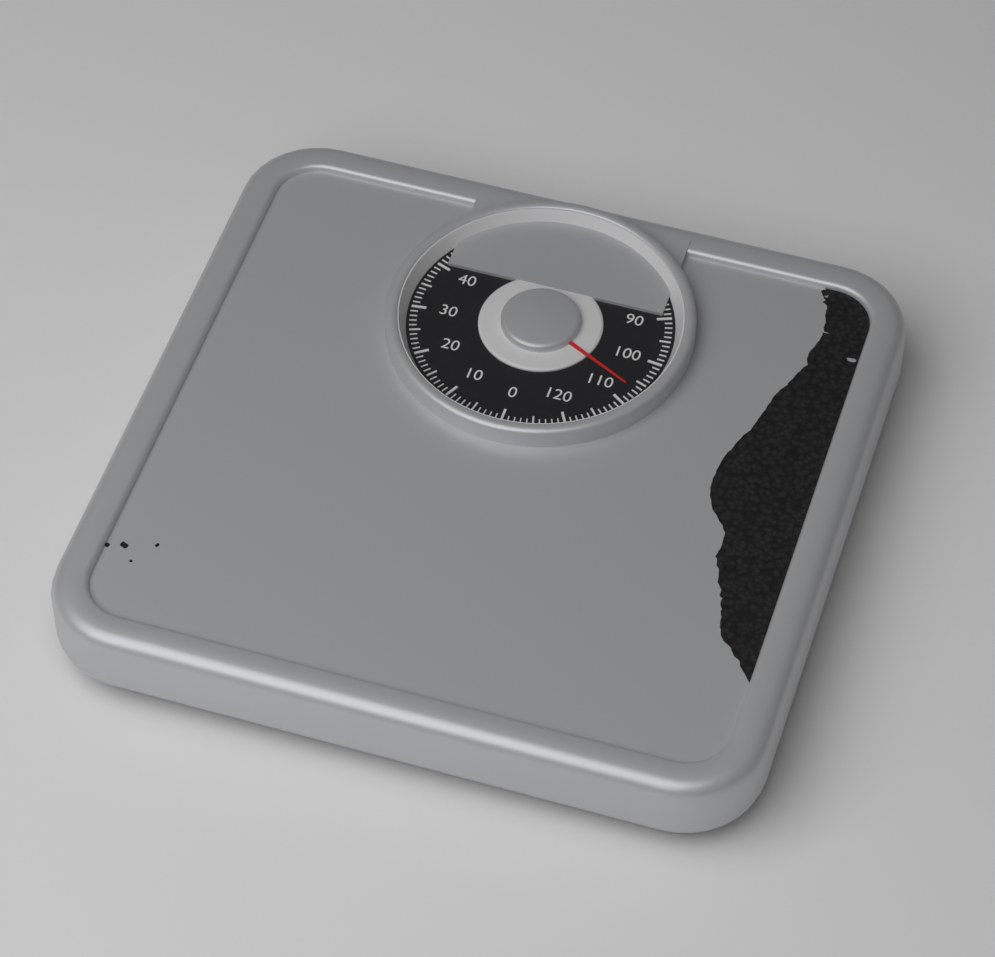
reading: 107 kg
